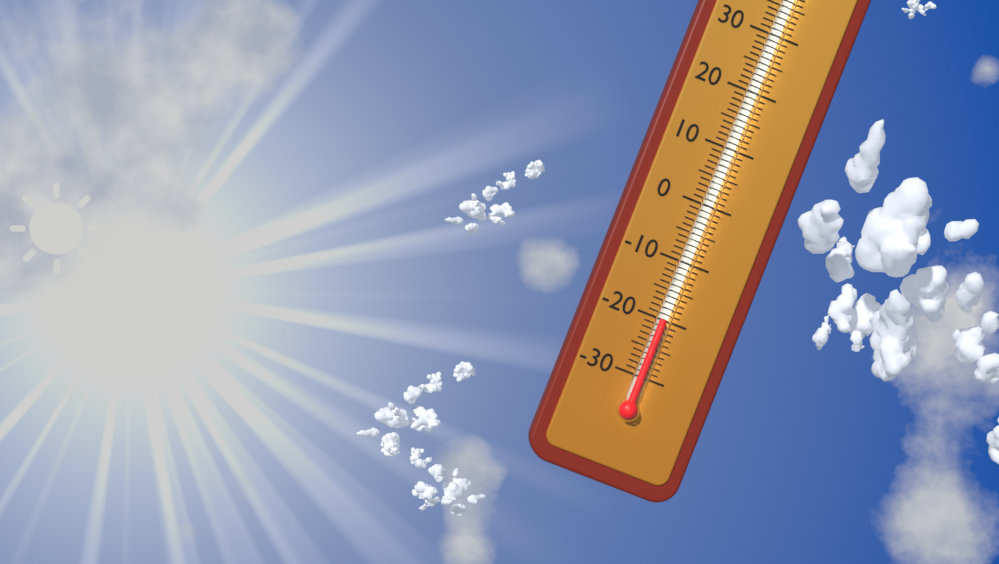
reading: -20 °C
